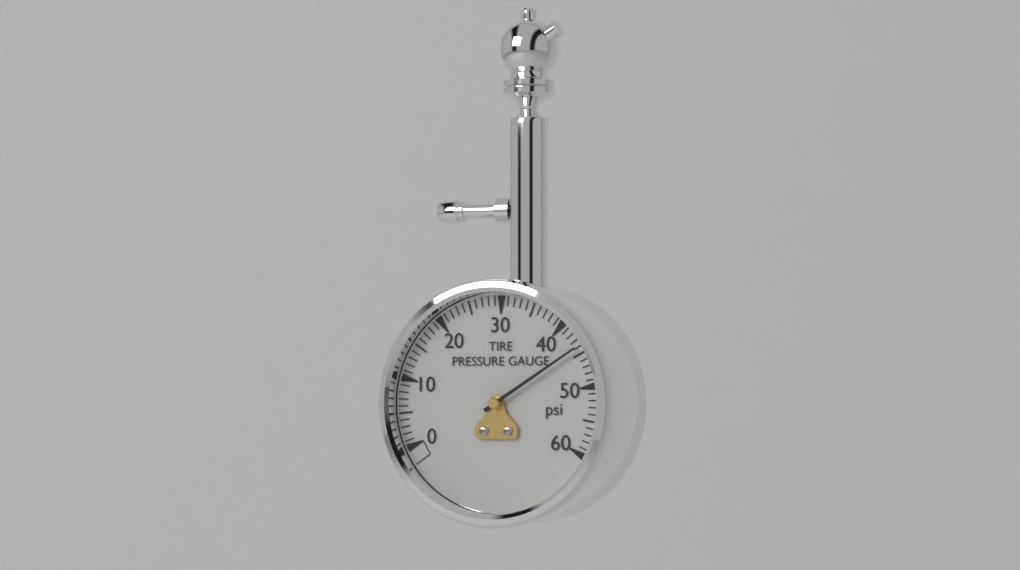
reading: 44 psi
